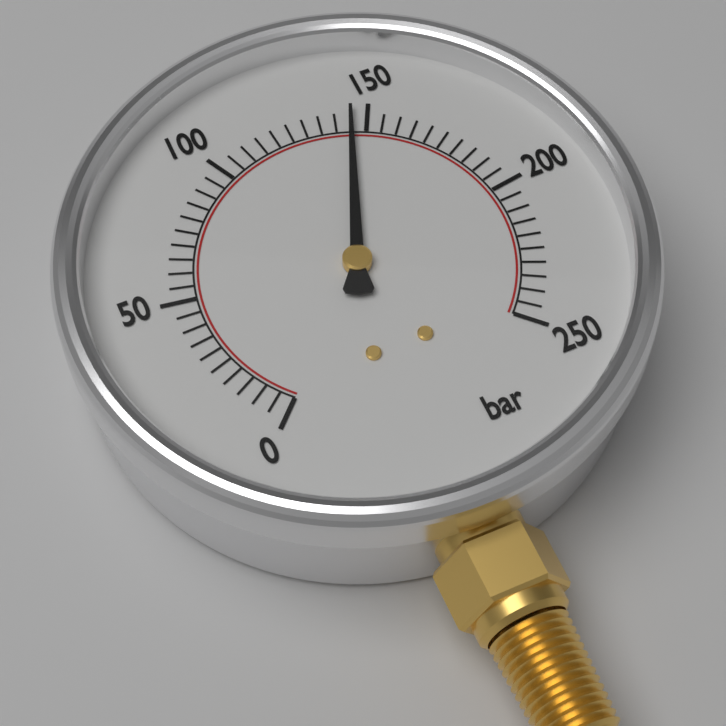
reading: 145 bar
